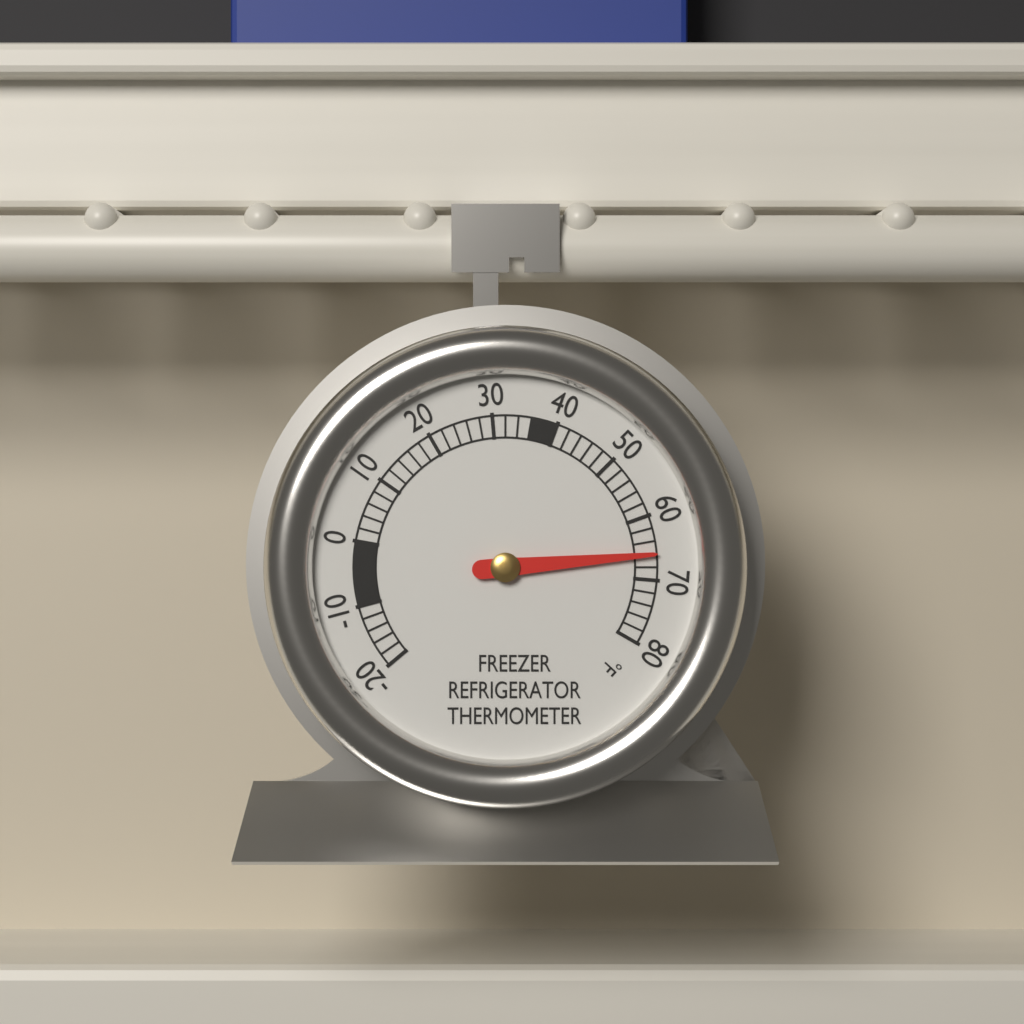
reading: 66 °F
